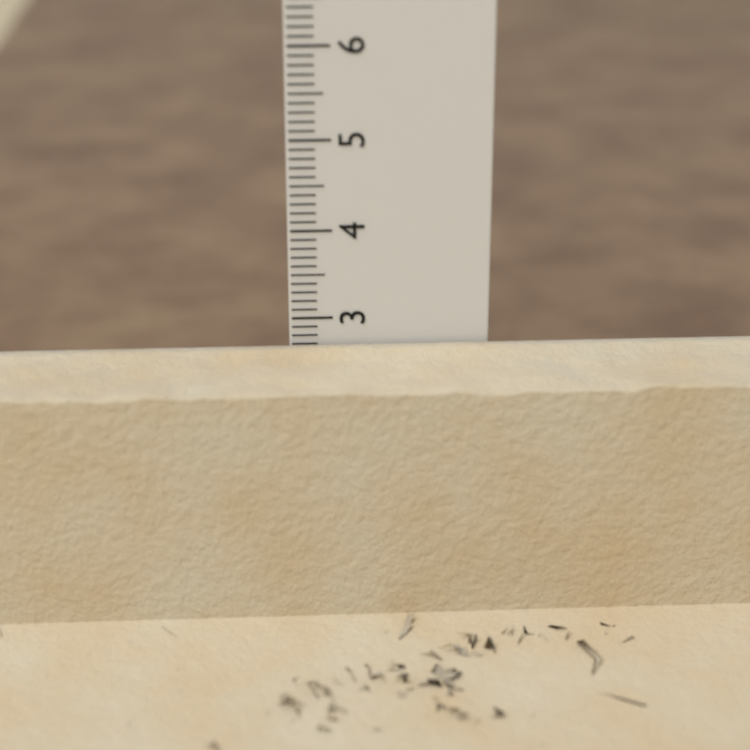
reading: 2.7 cm
